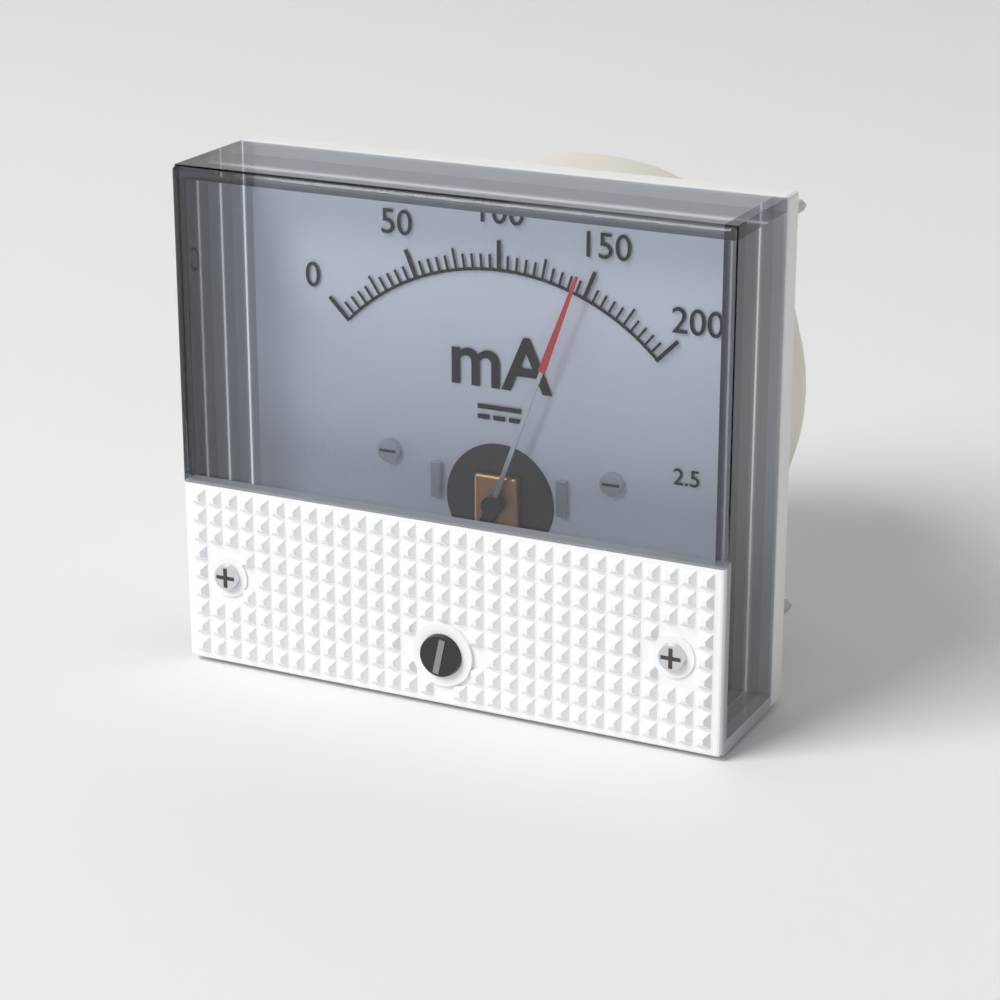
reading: 145 mA
